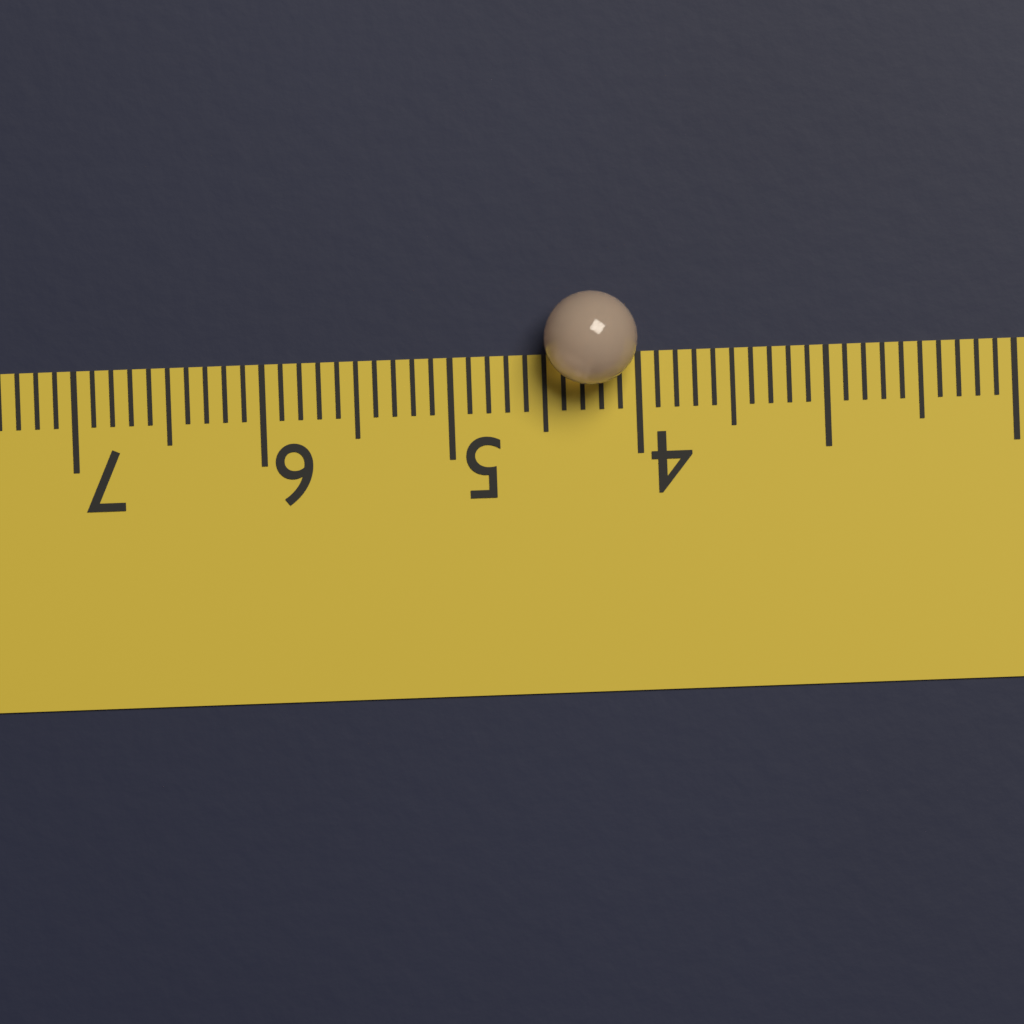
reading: 4.5 (no unit)
